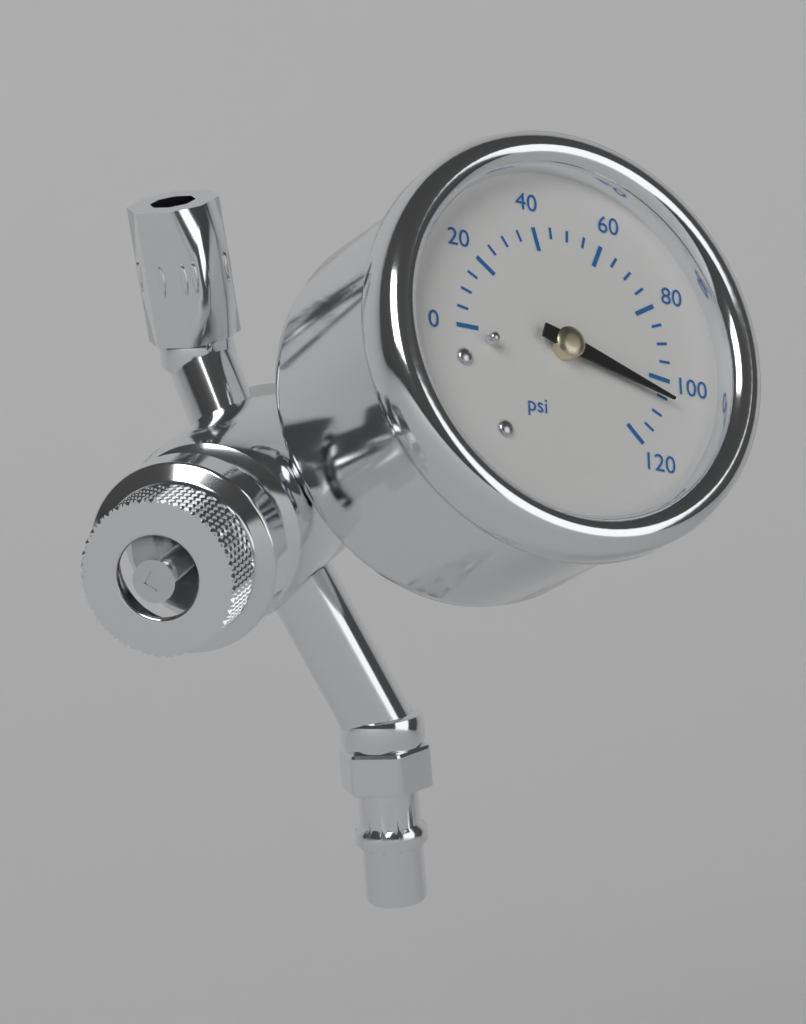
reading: 105 psi
